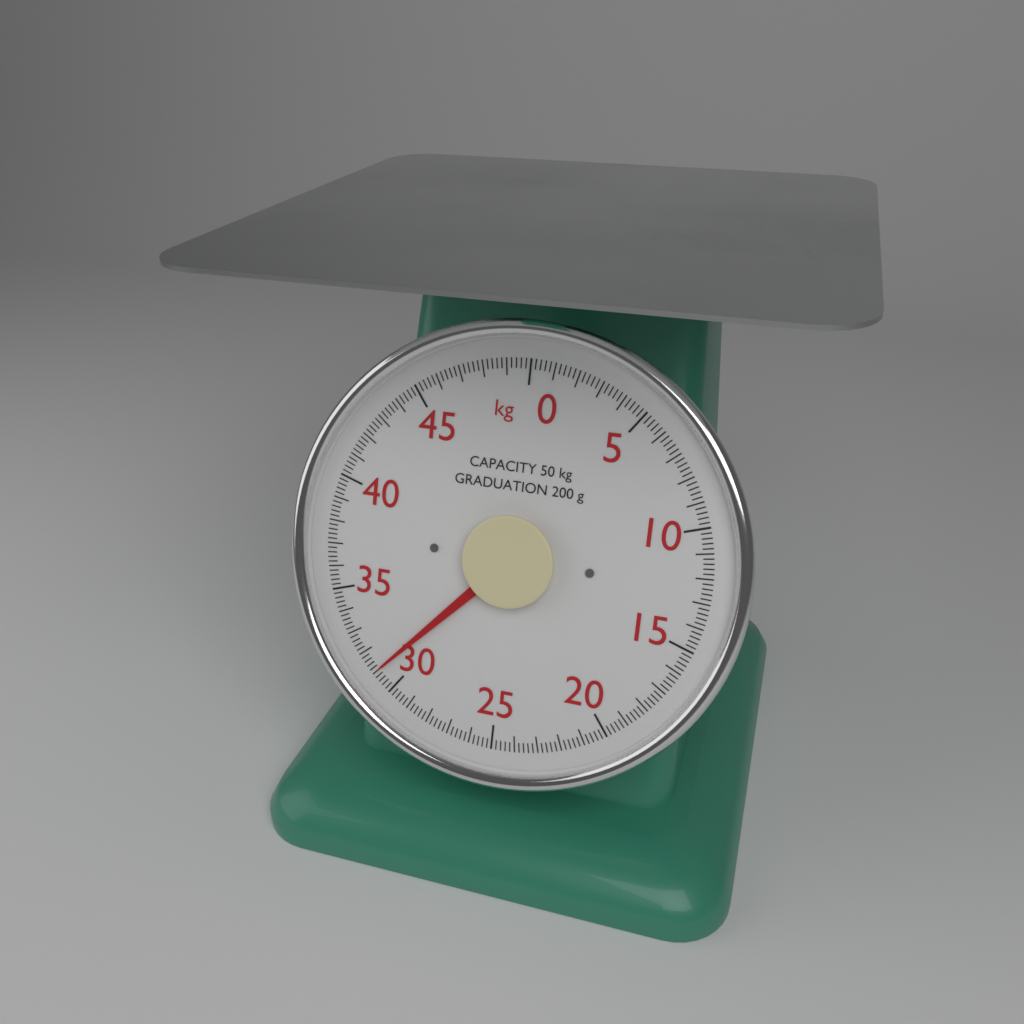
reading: 31.0 kg
